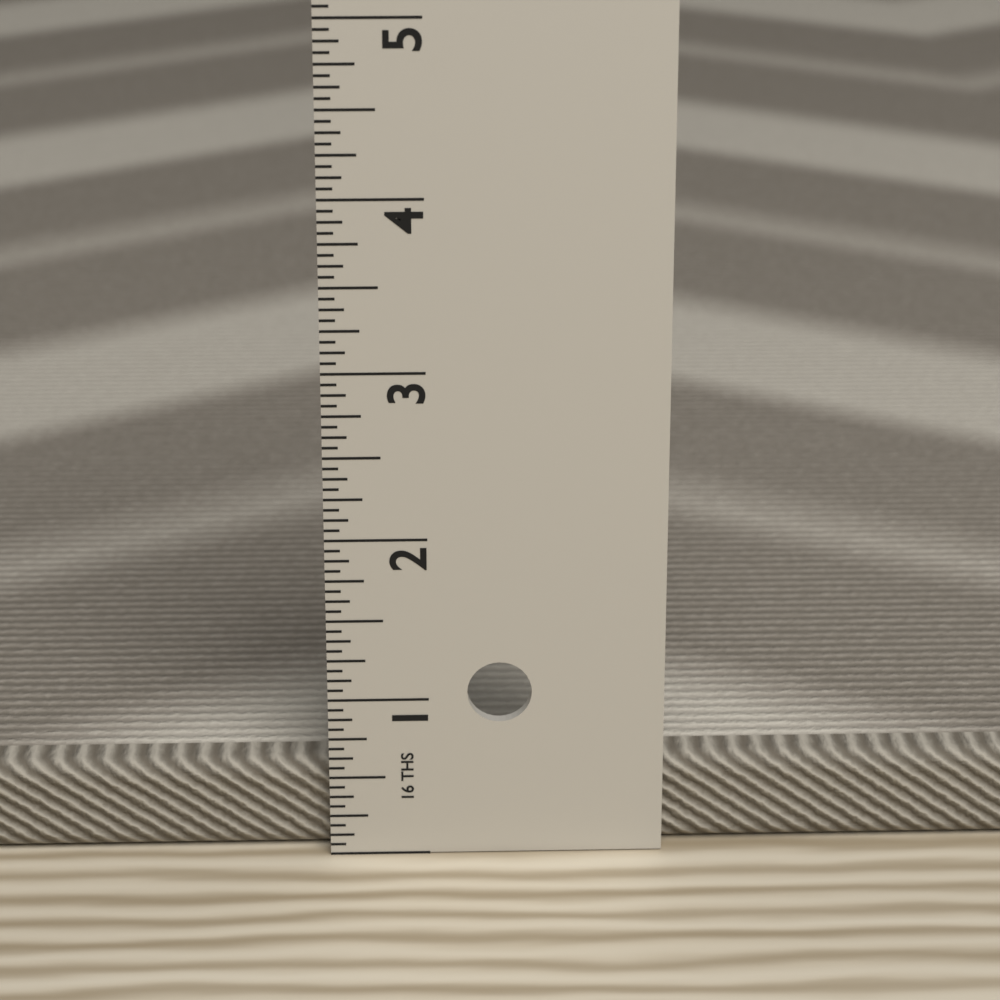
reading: 0.5625 in
